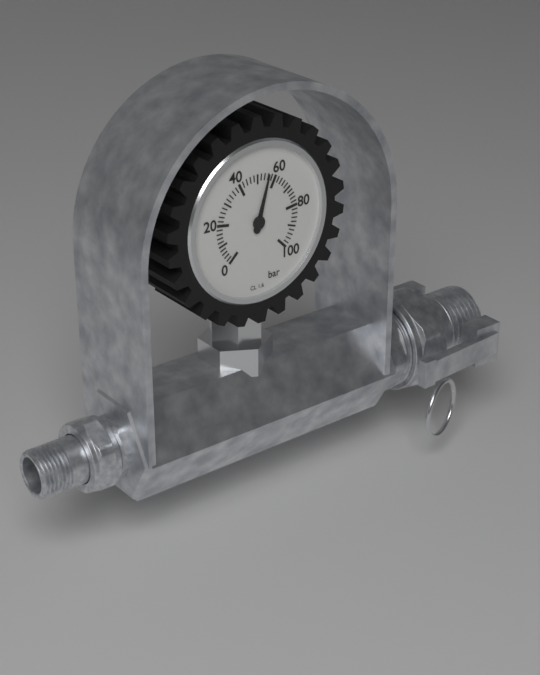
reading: 56 bar
